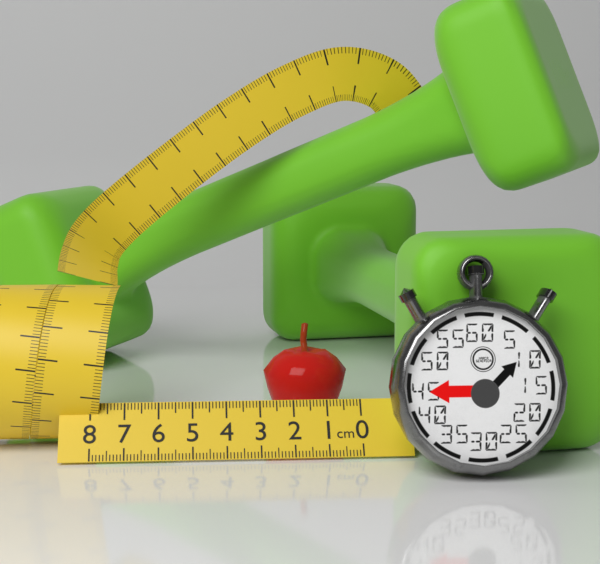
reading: 2.7 cm
